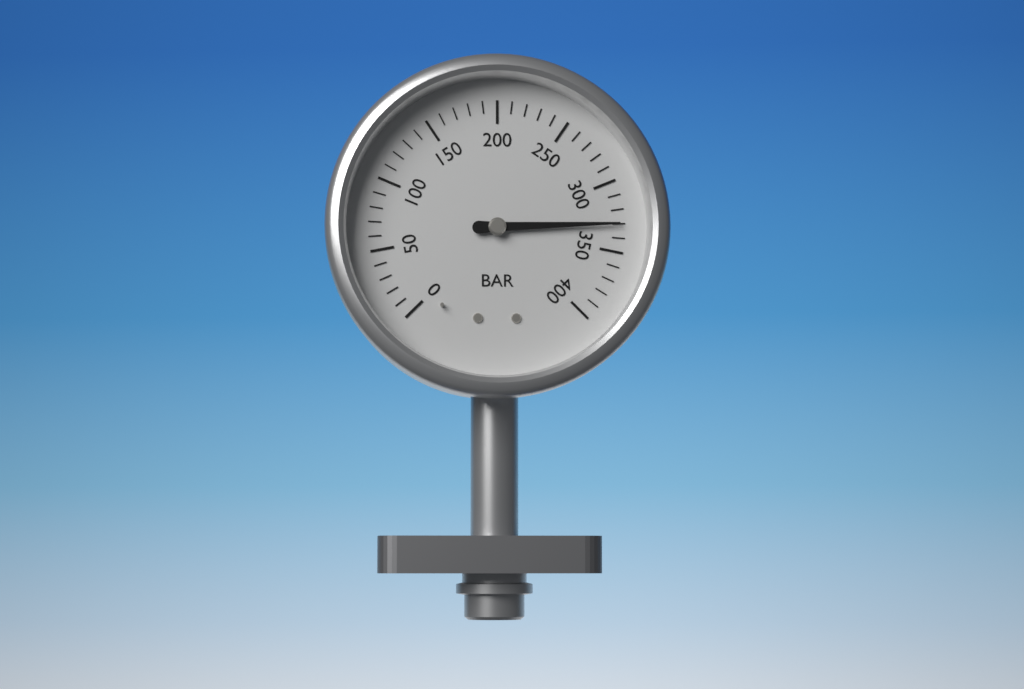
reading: 330 bar
